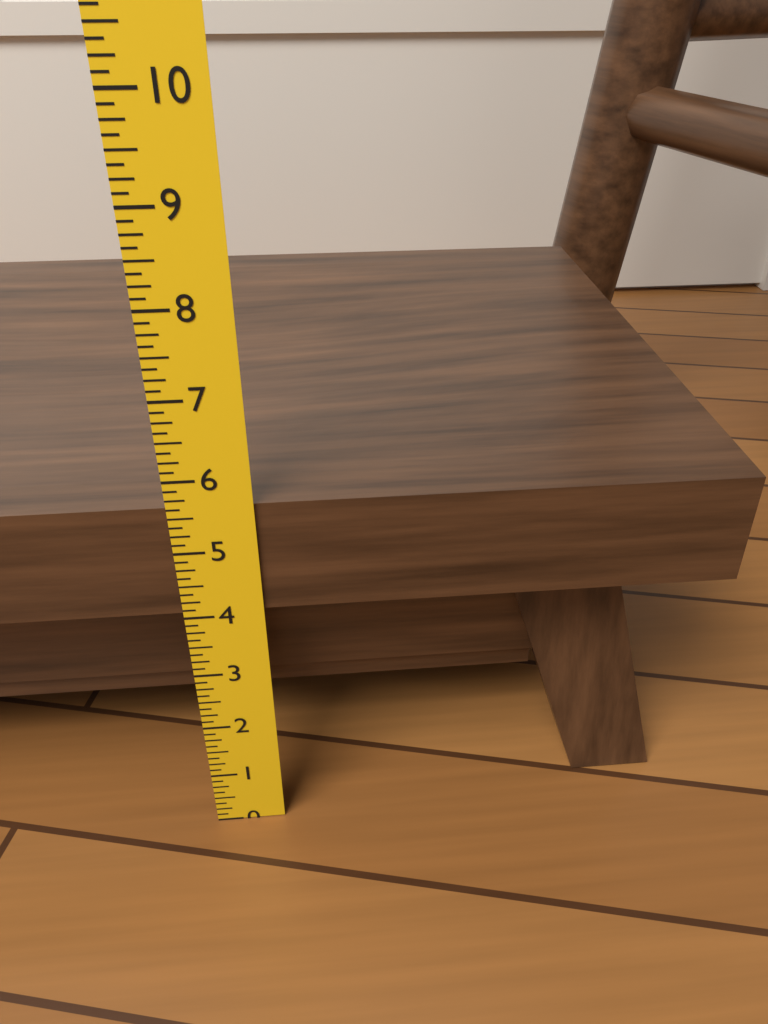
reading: 5.625 in
